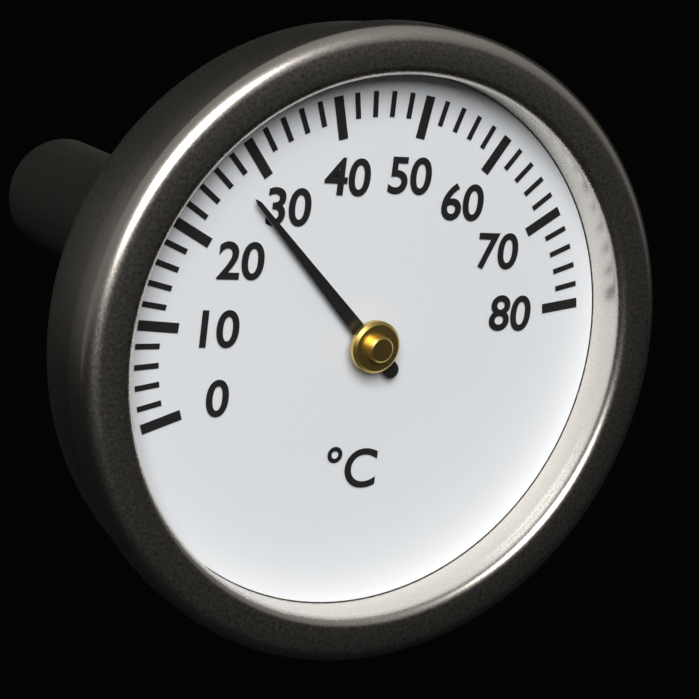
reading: 27 °C
